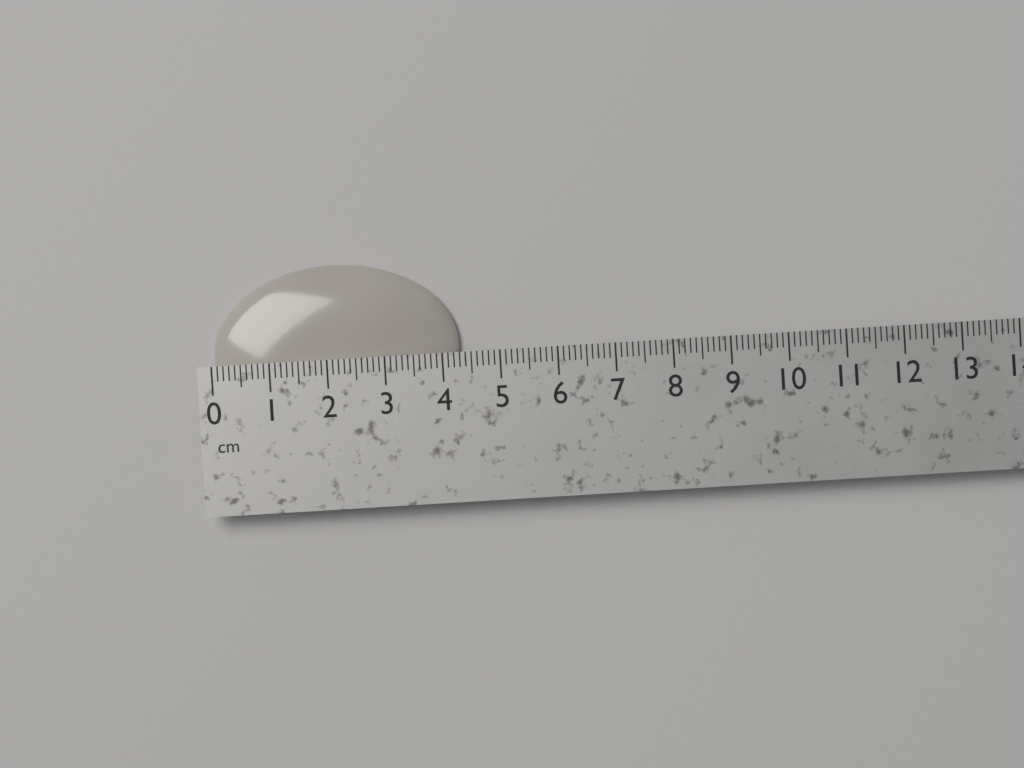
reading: 4.3 cm
